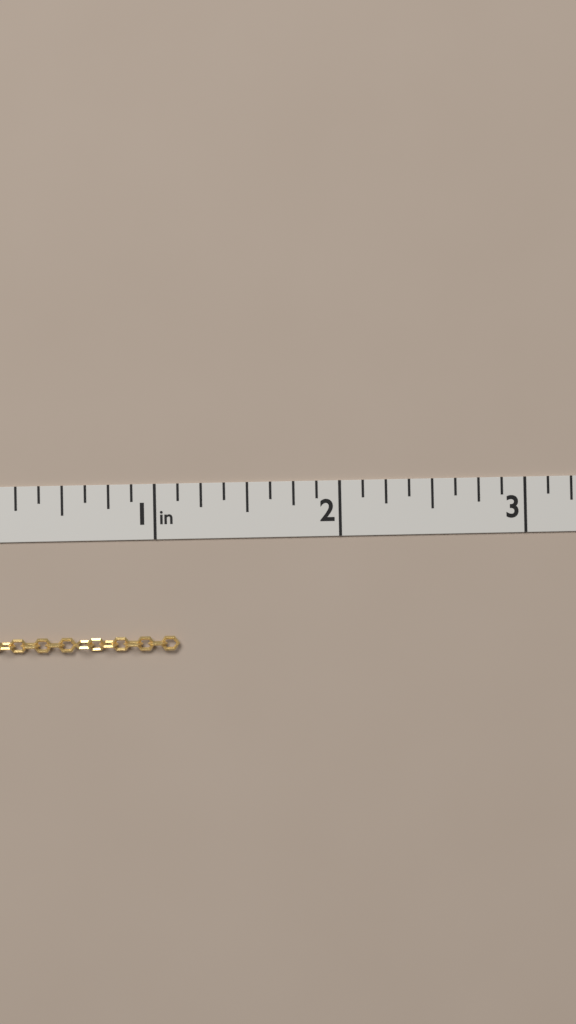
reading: 1.125 in
